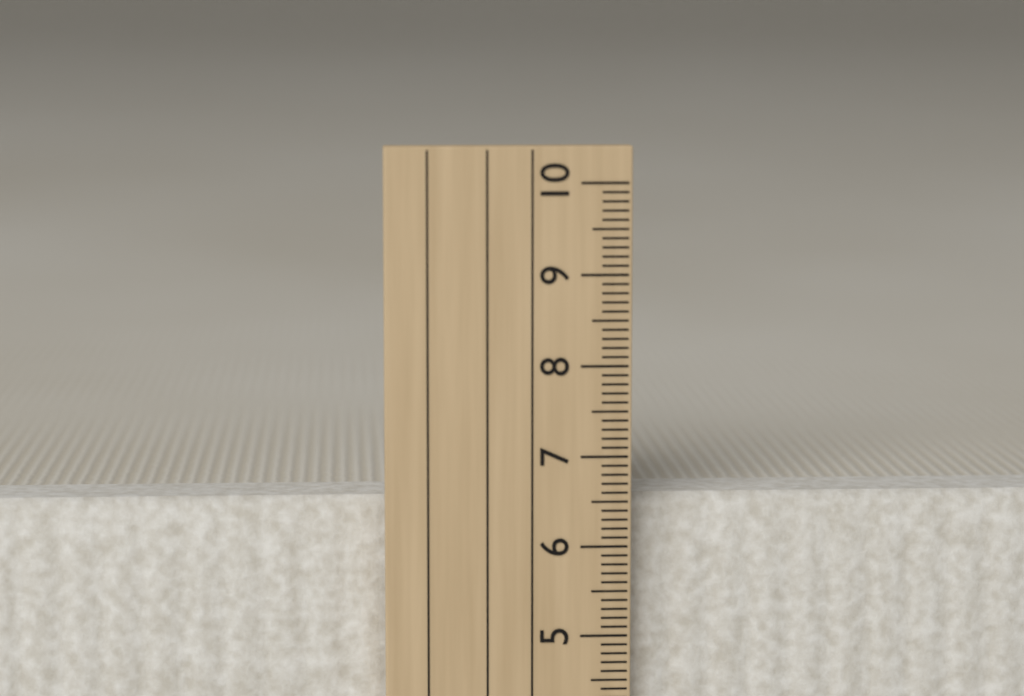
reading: 6.5 cm
